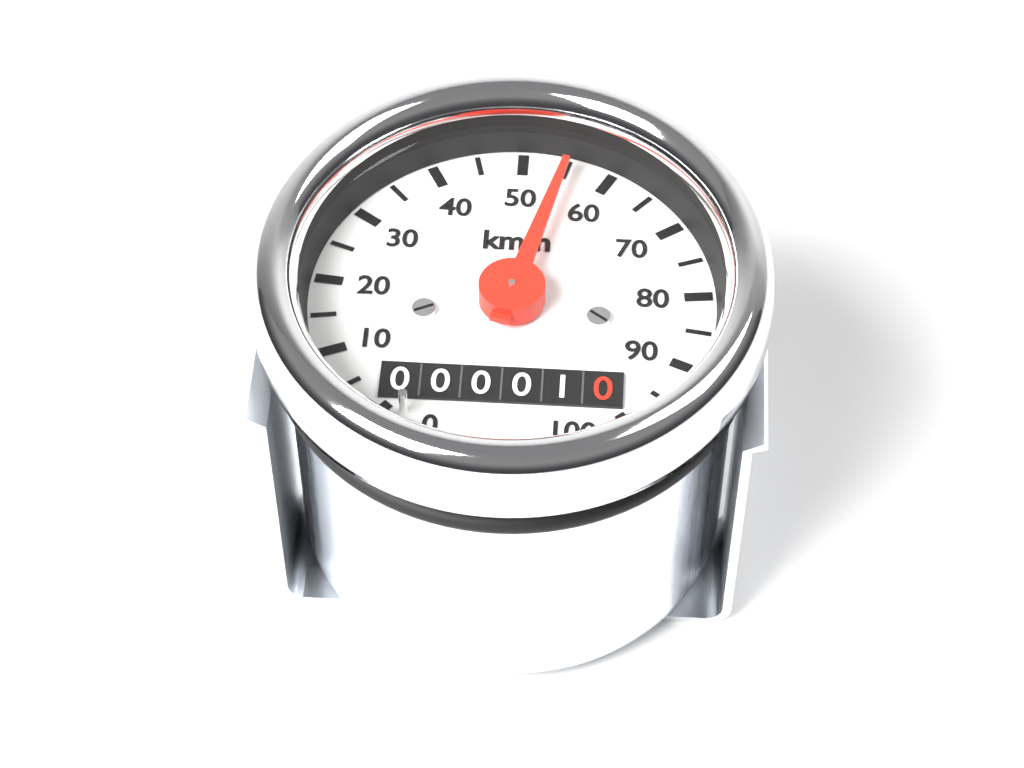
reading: 55 km/h
